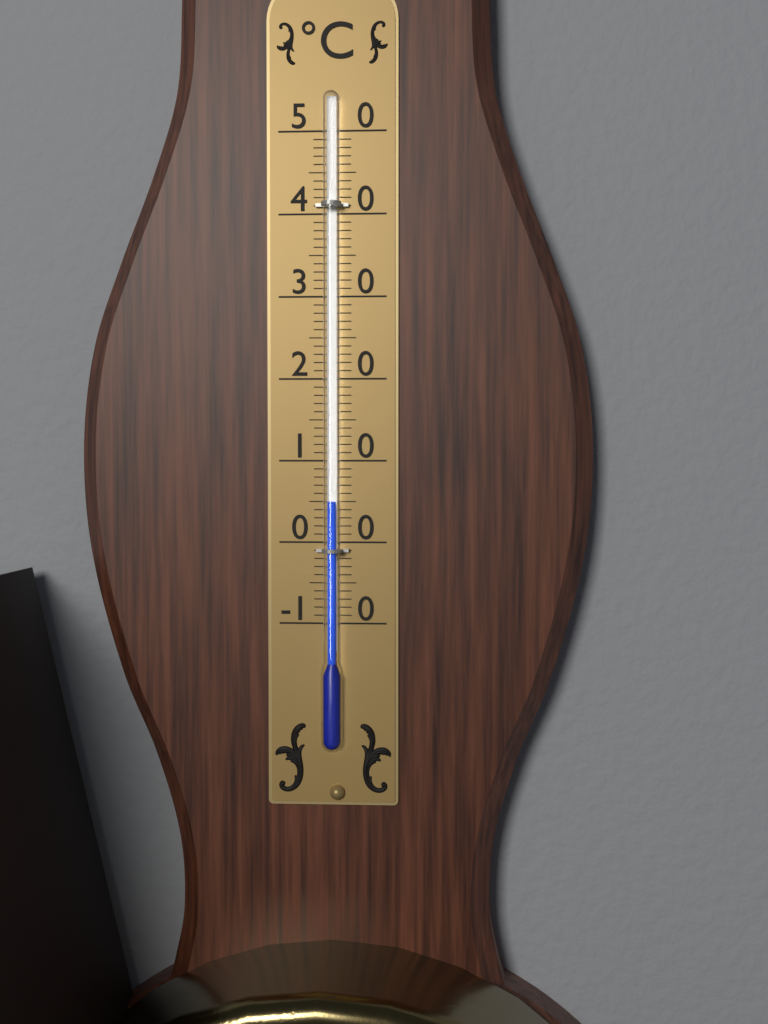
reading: 5 °C
